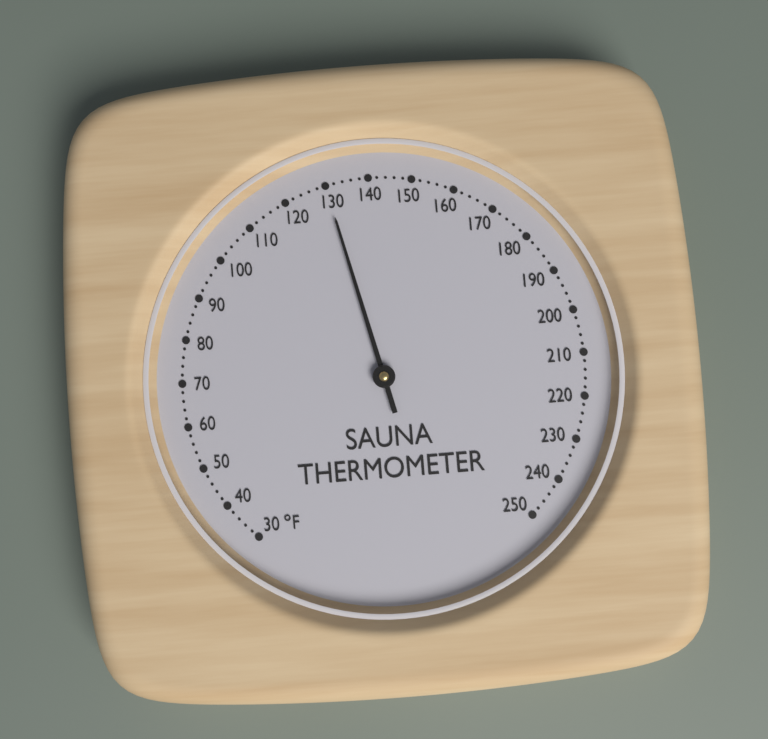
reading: 130 °F
